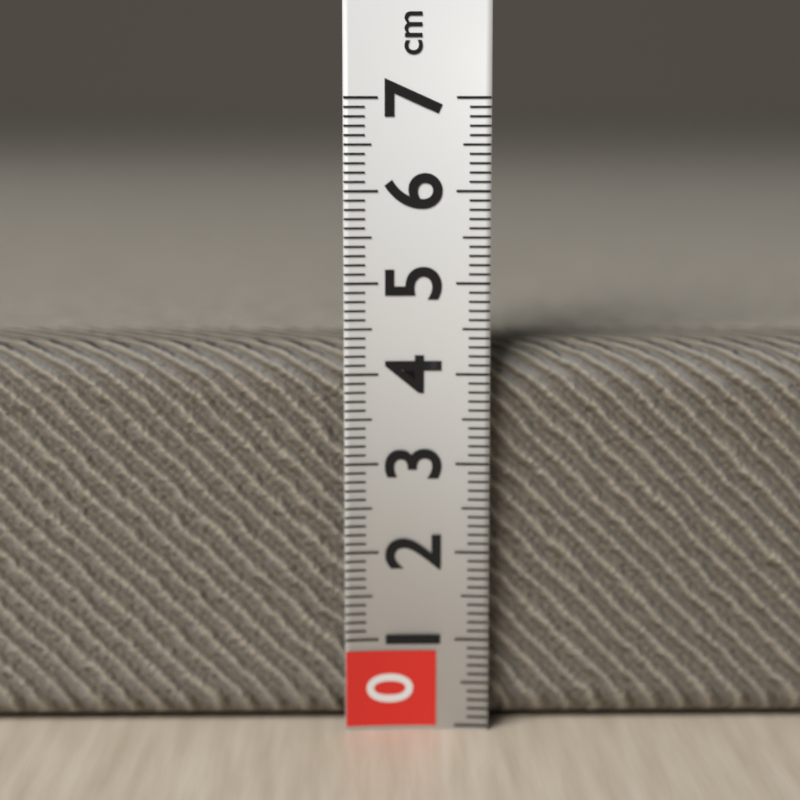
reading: 4.3 cm
